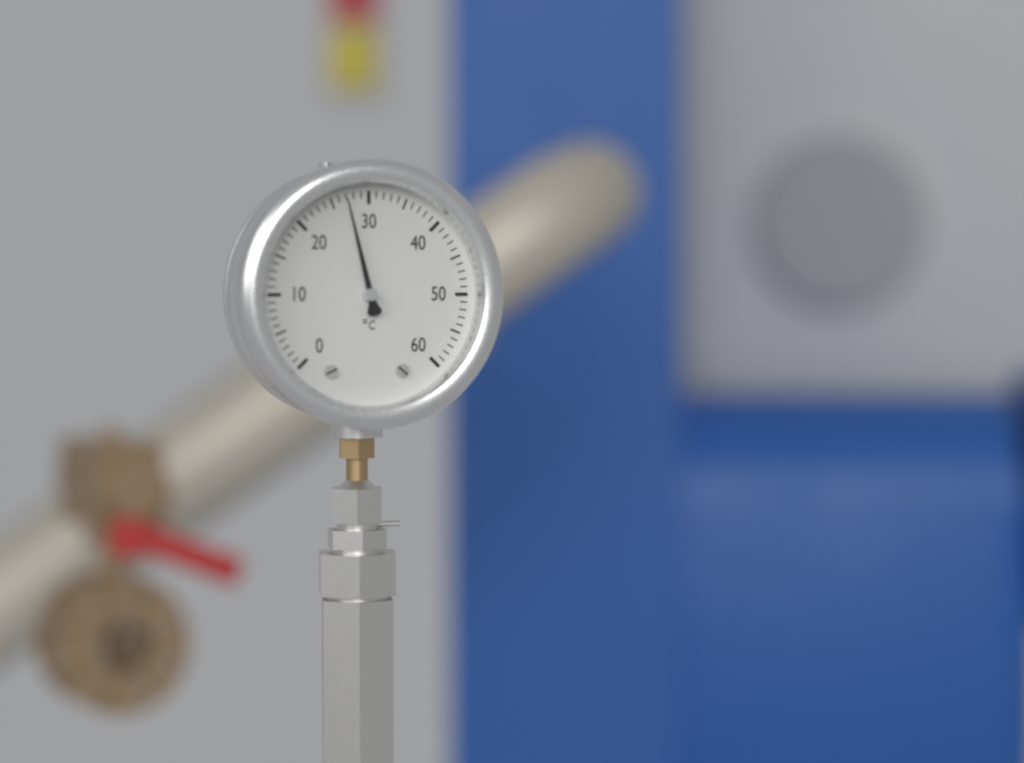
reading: 27 °C
